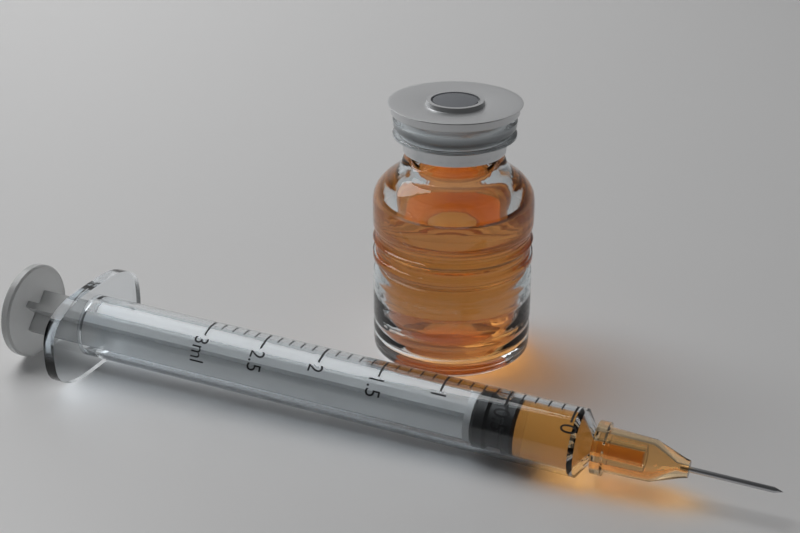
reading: 0.4 ml
